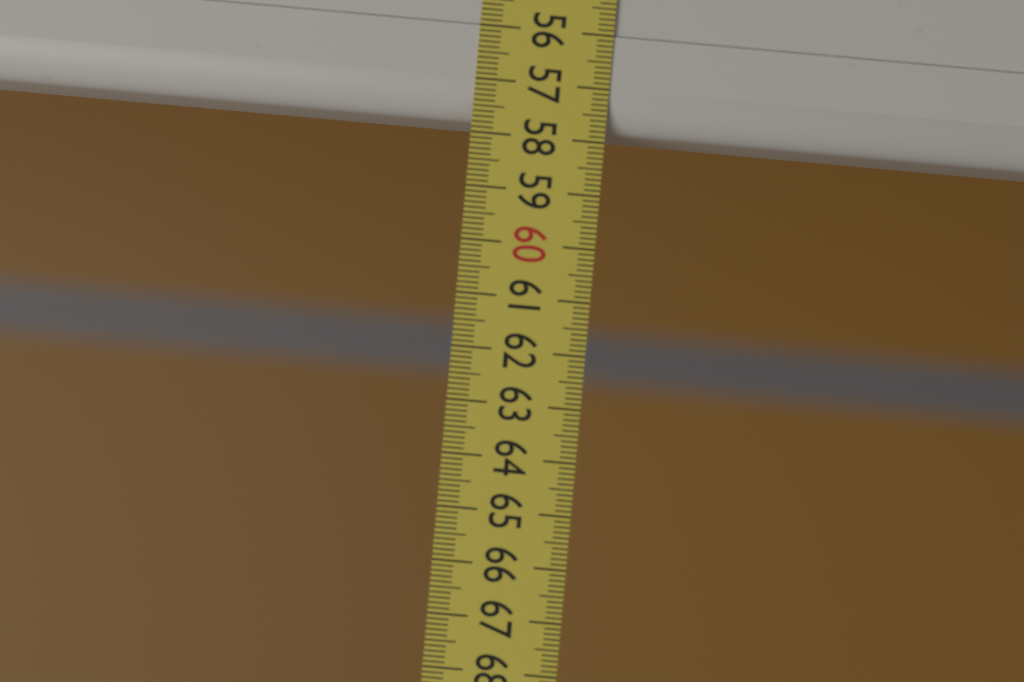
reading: 57.8 (no unit)
